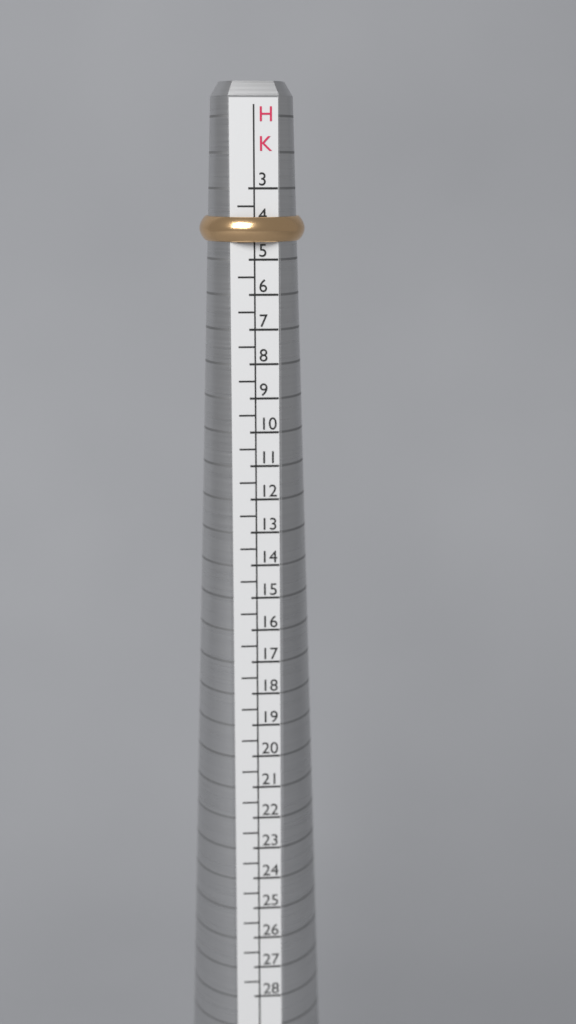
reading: 4.5 HK
